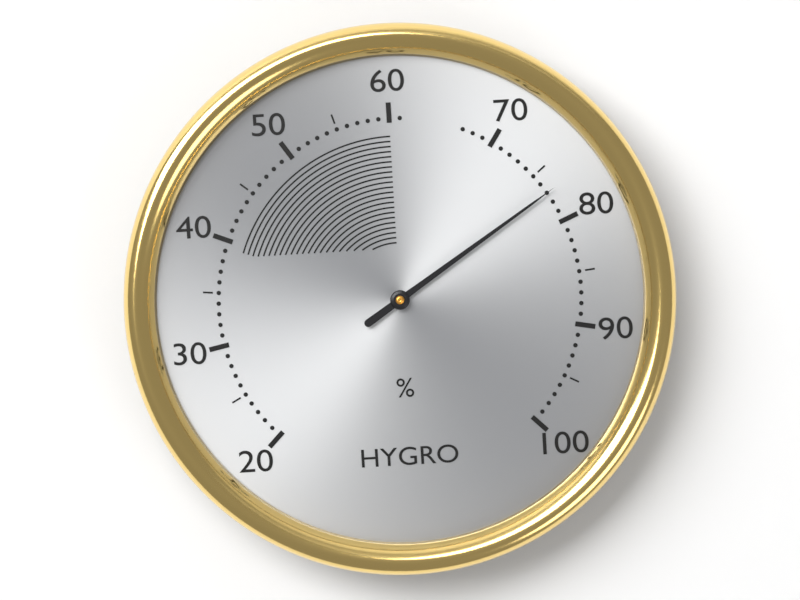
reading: 77 %
